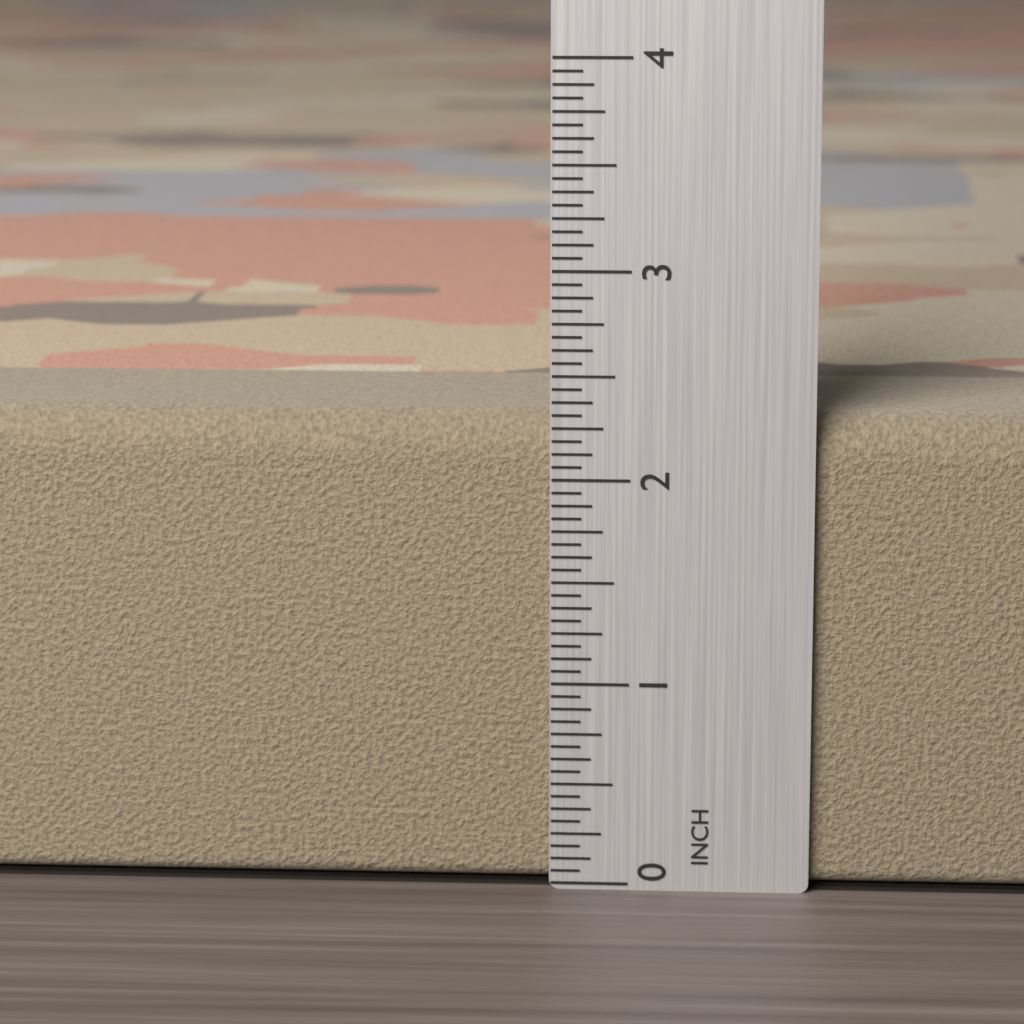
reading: 2.3125 in
